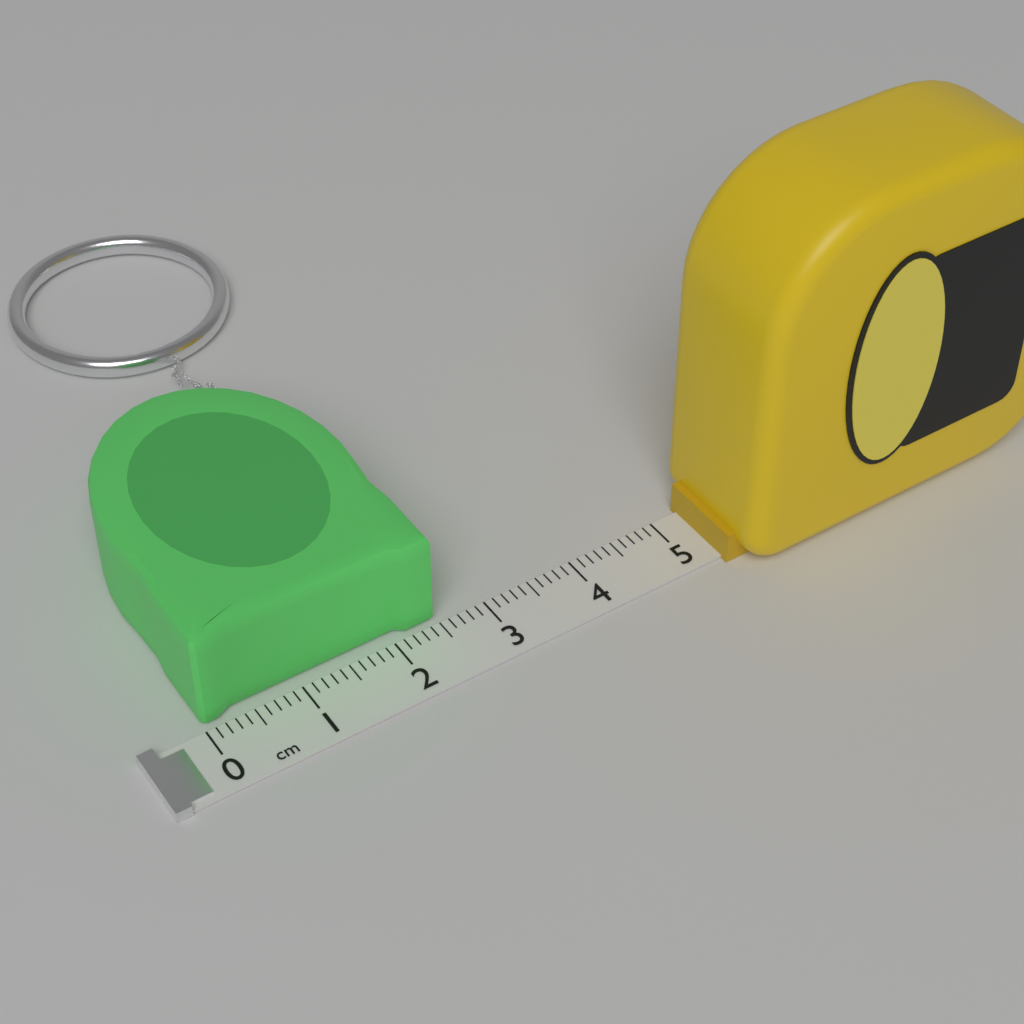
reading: 2.5 cm
